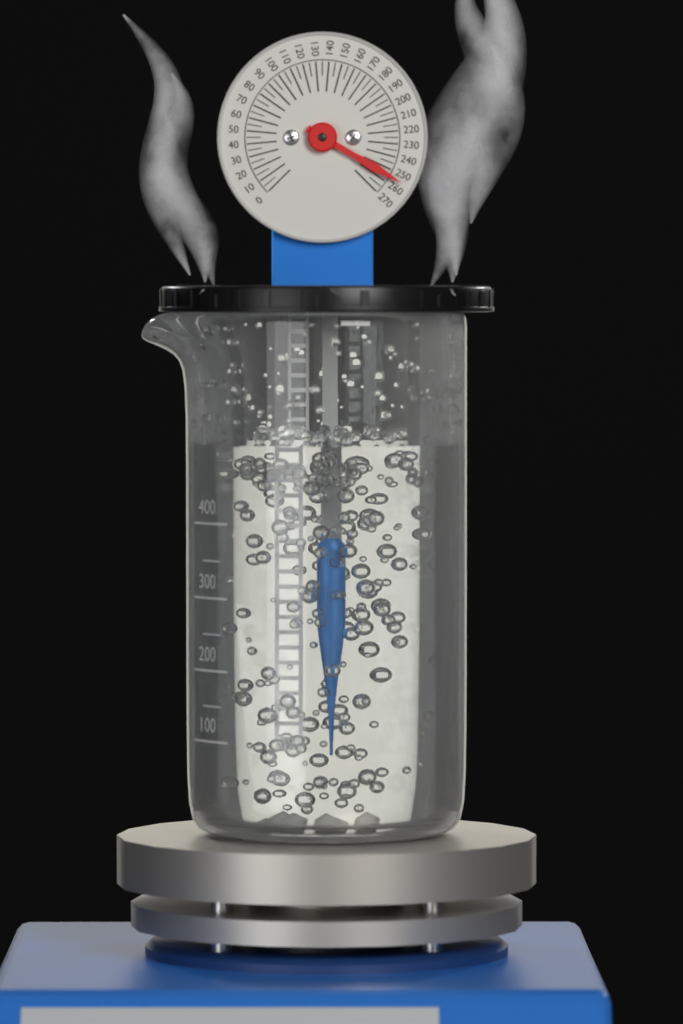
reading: 255 (no unit)
